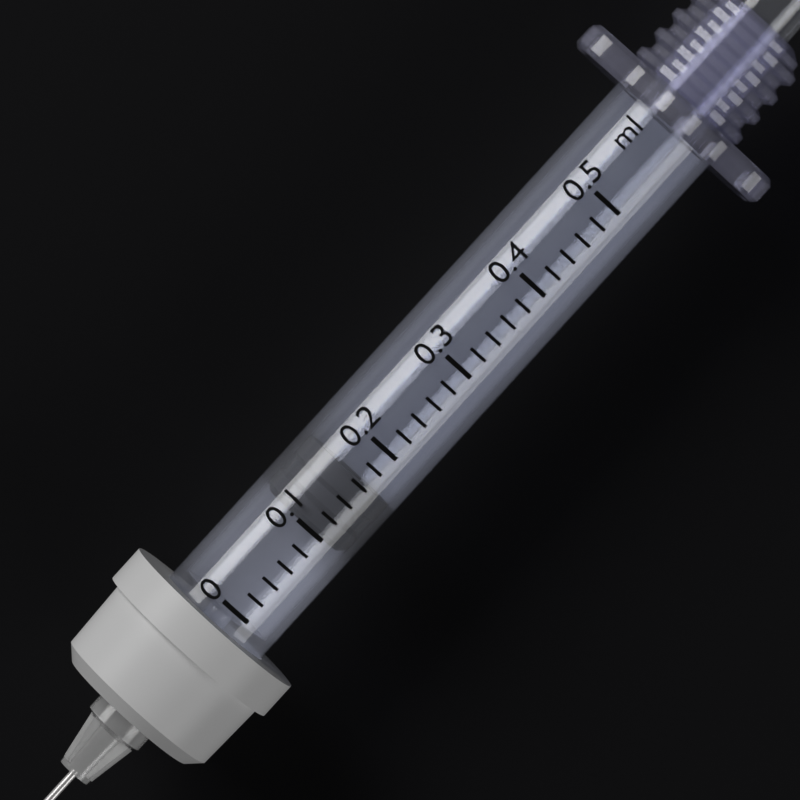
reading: 0.10 ml
